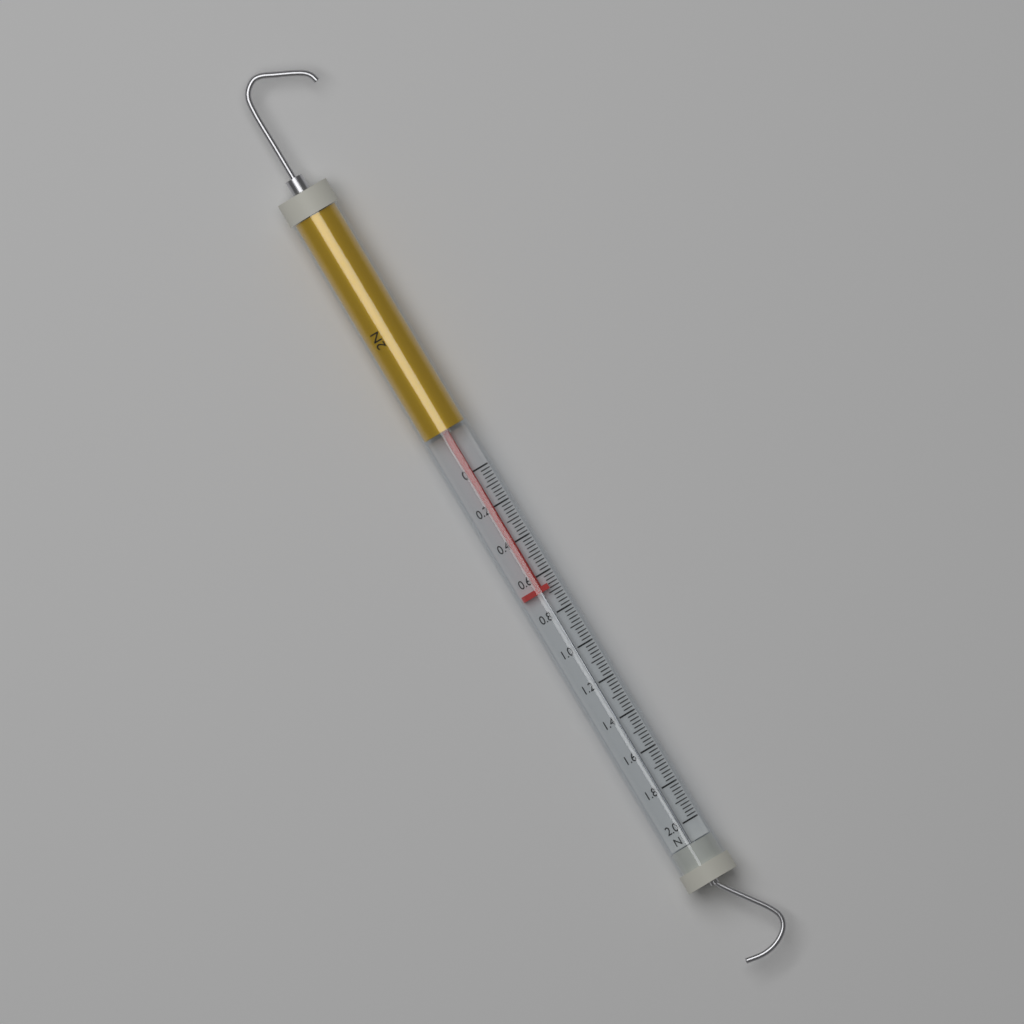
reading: 0.68 N
